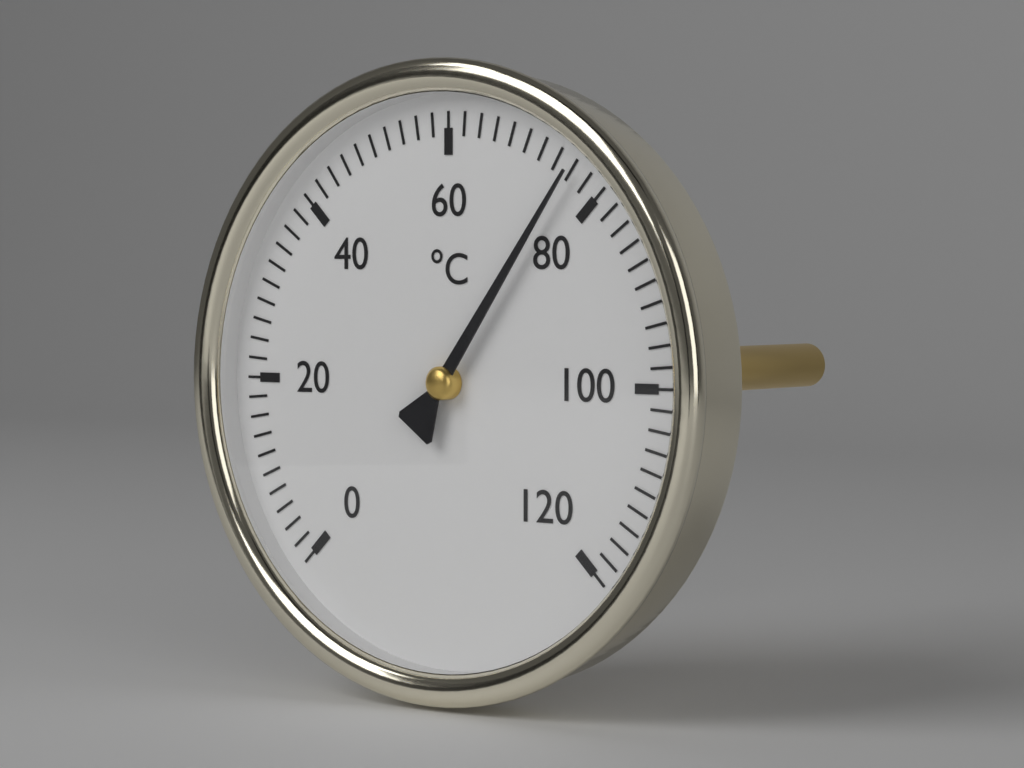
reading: 76 °C
